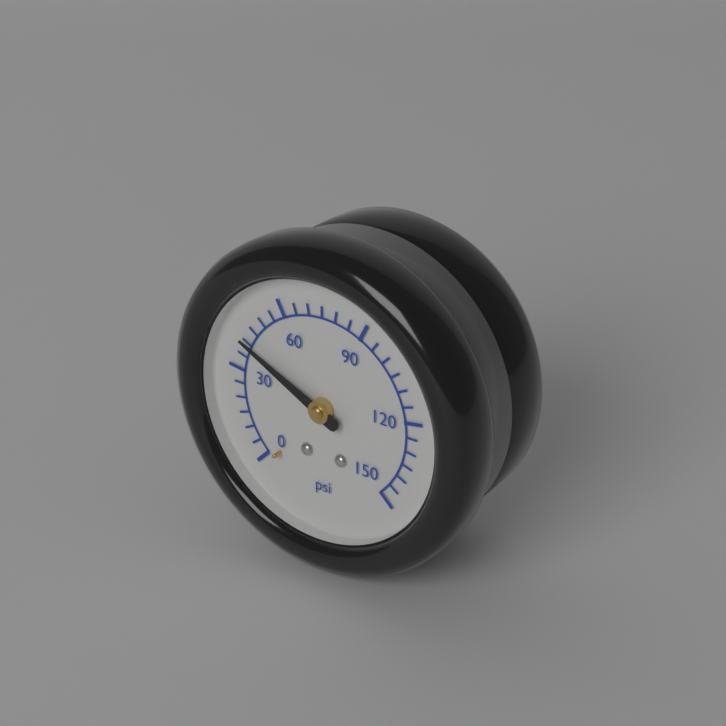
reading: 40 psi
